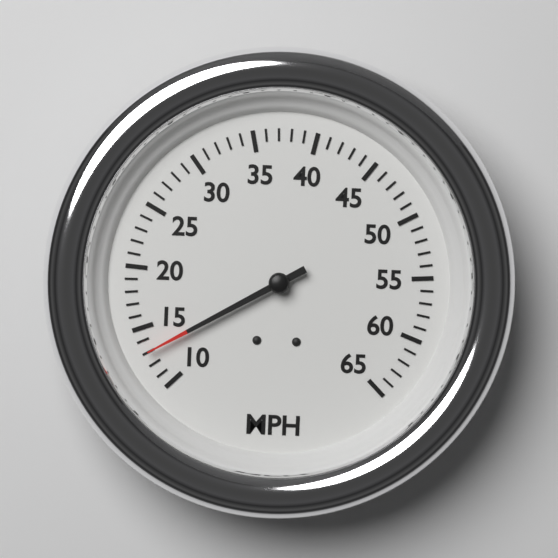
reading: 13 MPH
